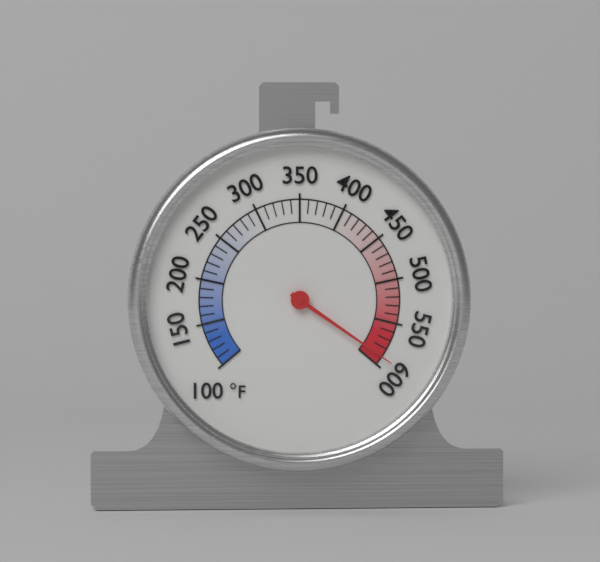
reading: 590 °F
